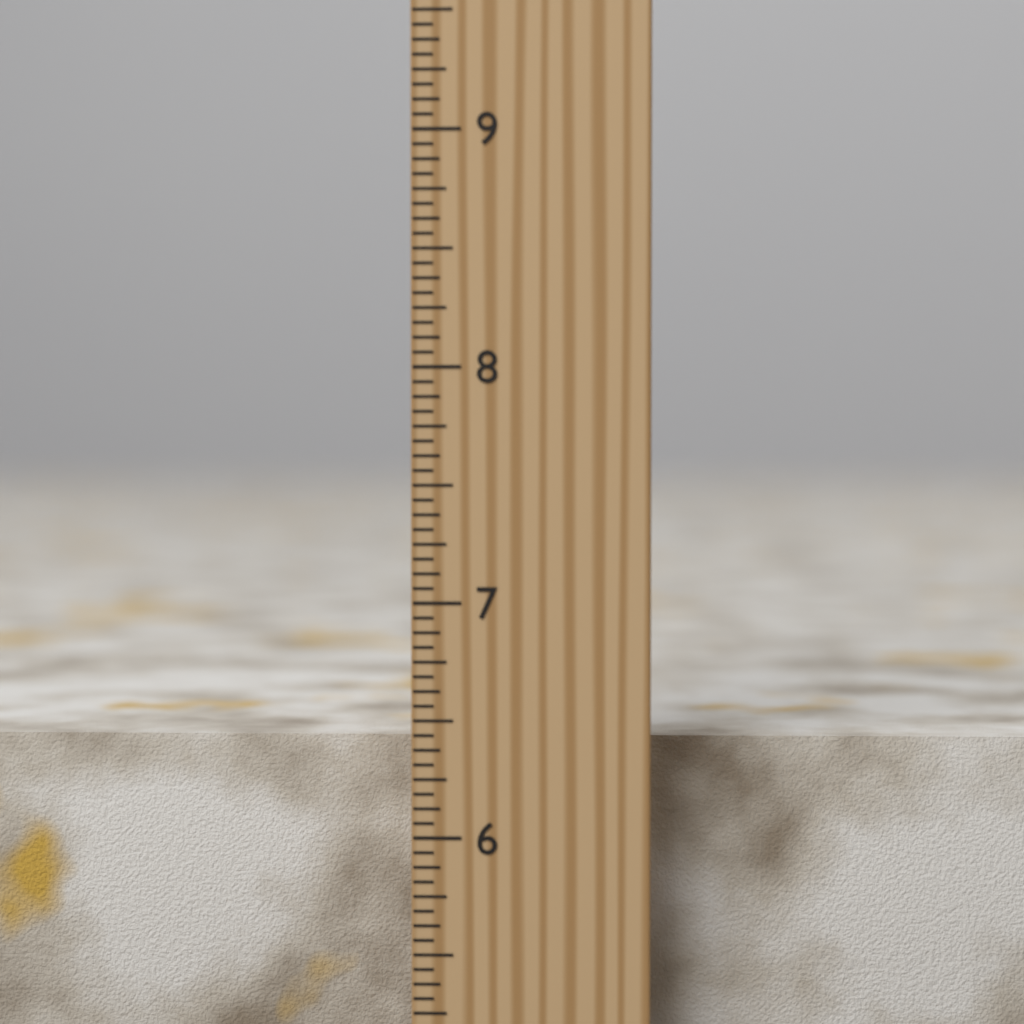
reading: 6.3750 inch
